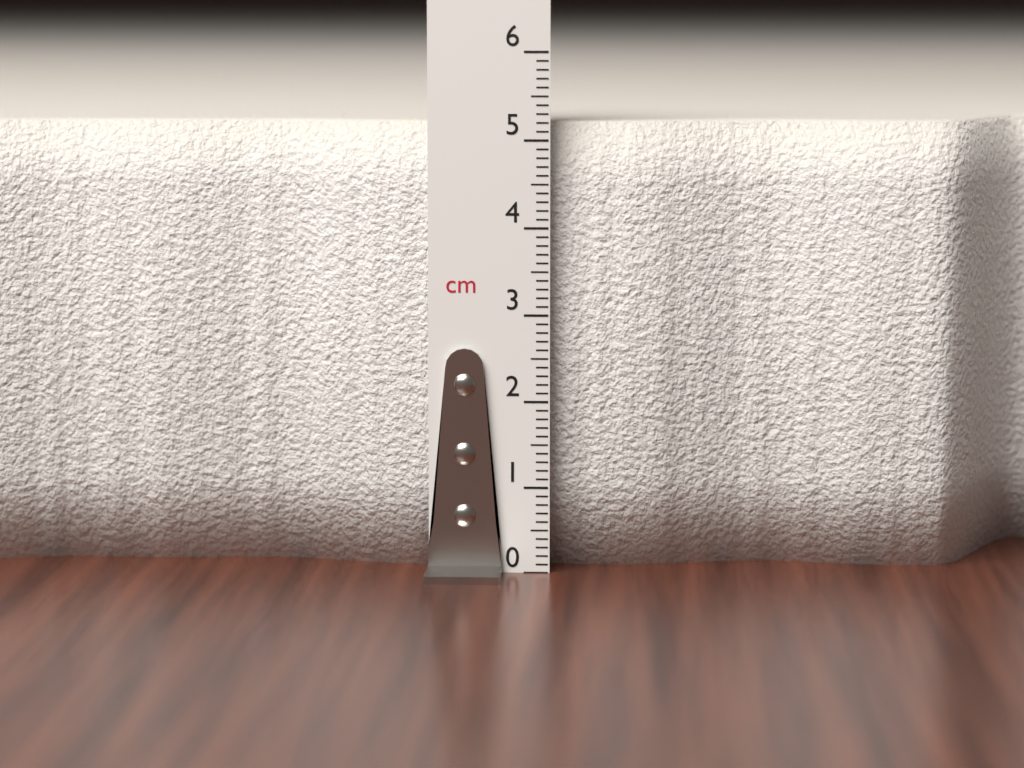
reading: 5.2 cm
